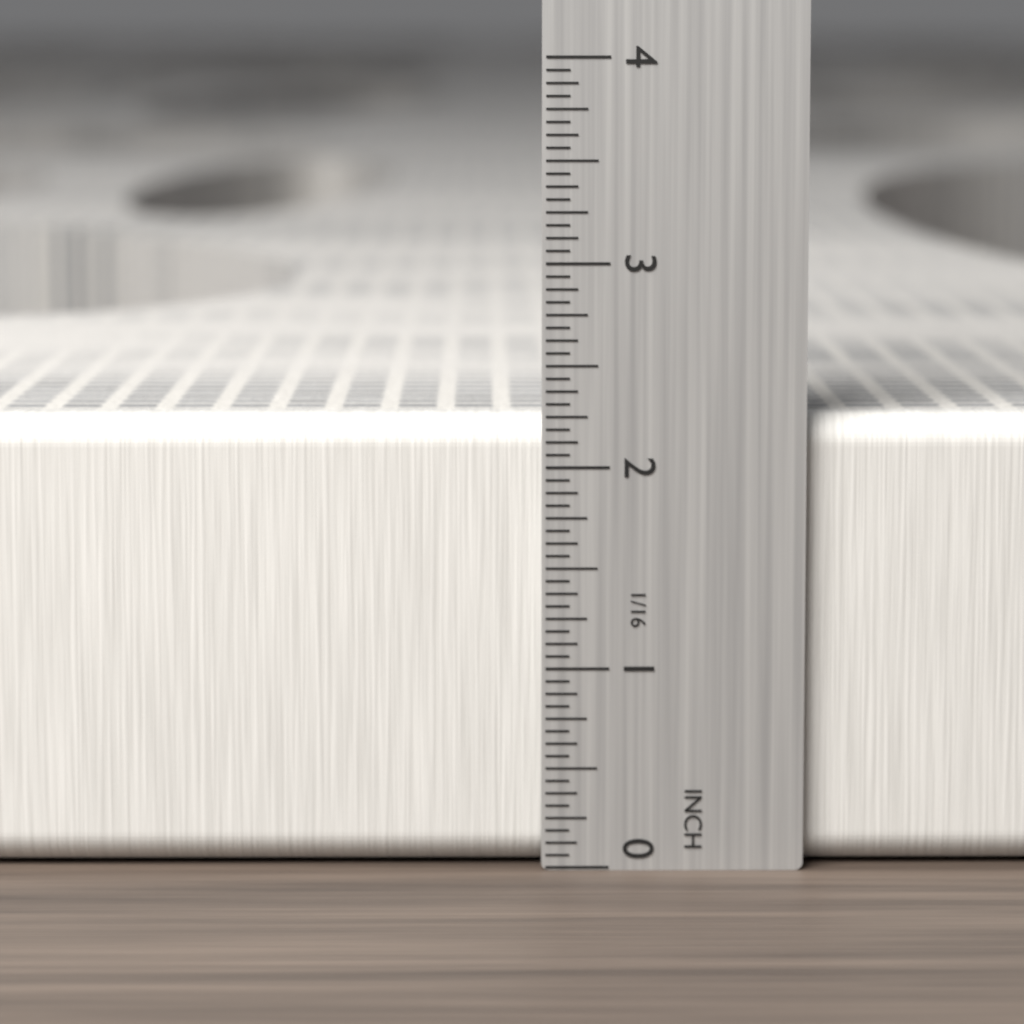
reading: 2.2500 in
